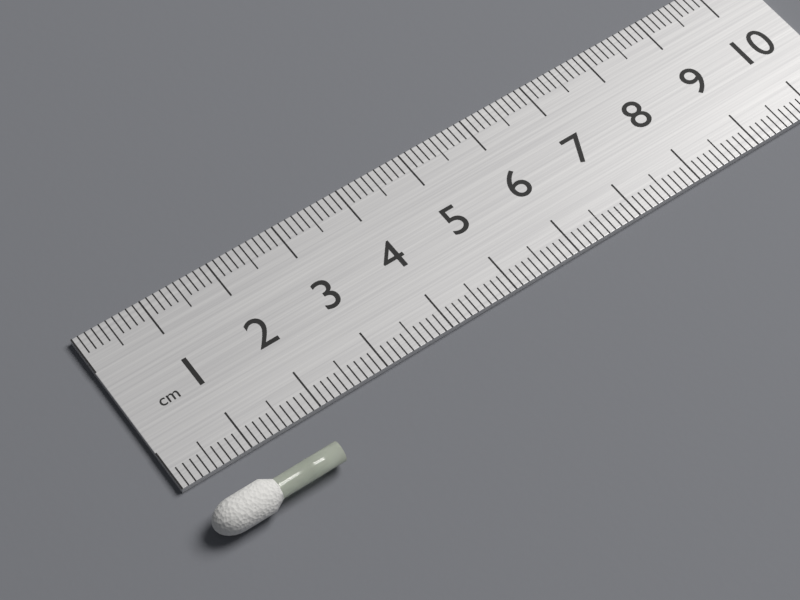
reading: 1.8 cm
